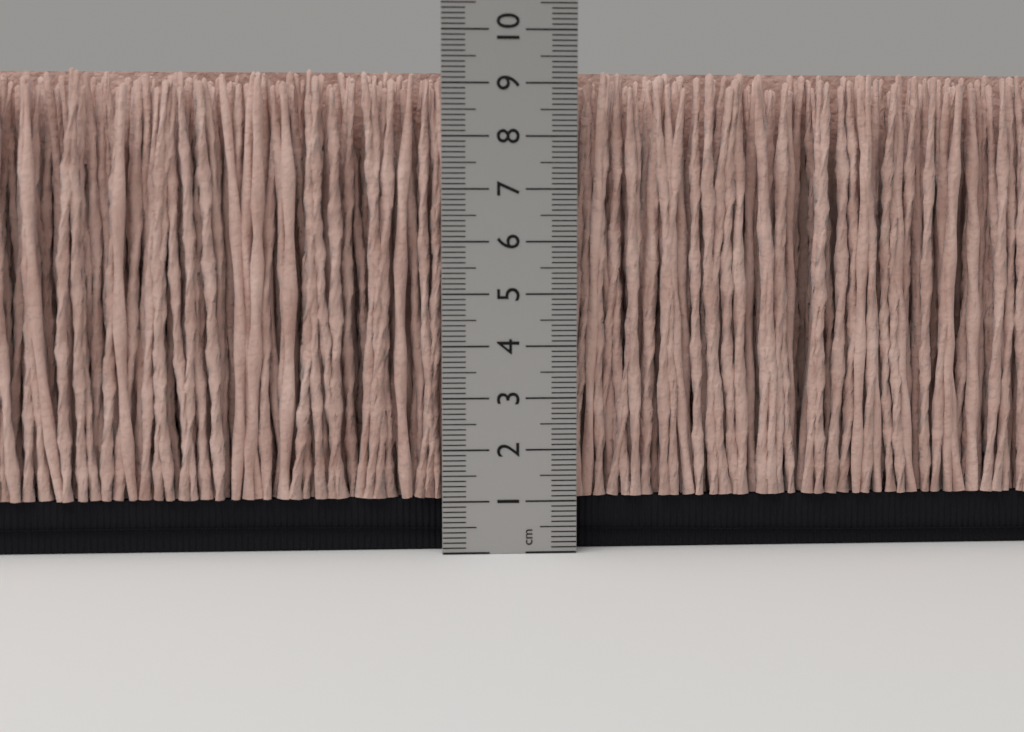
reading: 9.3 cm
